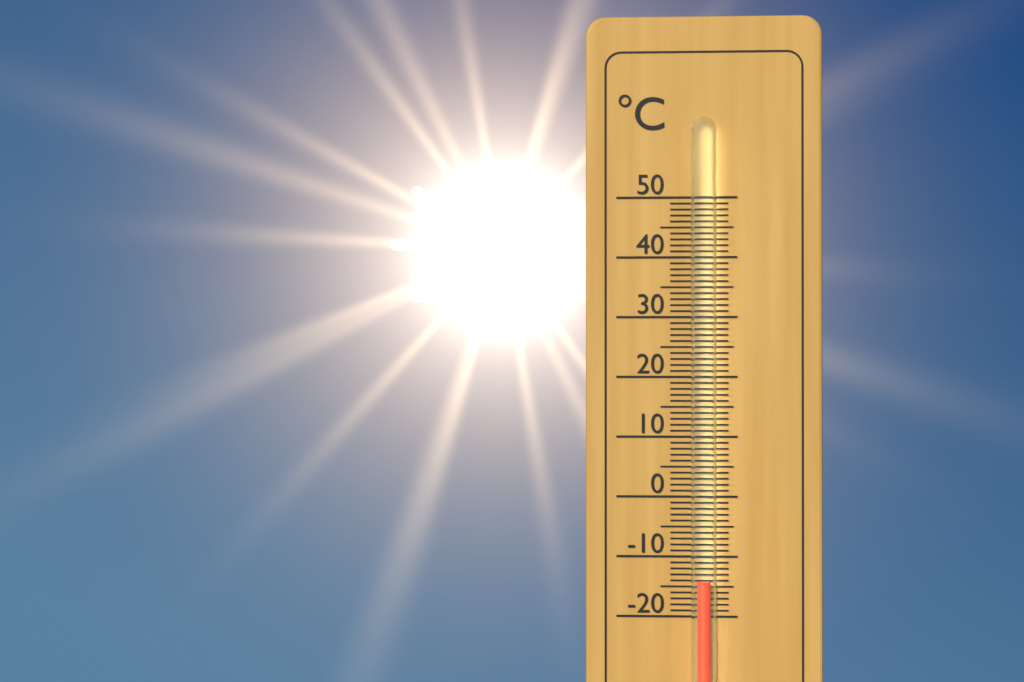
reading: -14 °C
